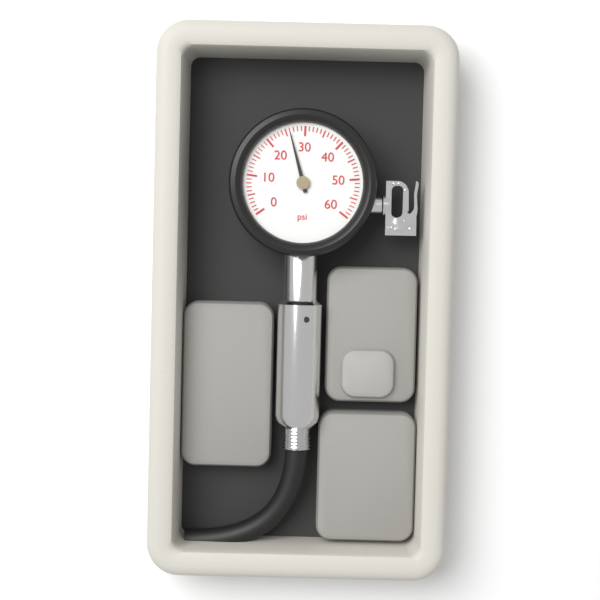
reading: 26 psi
